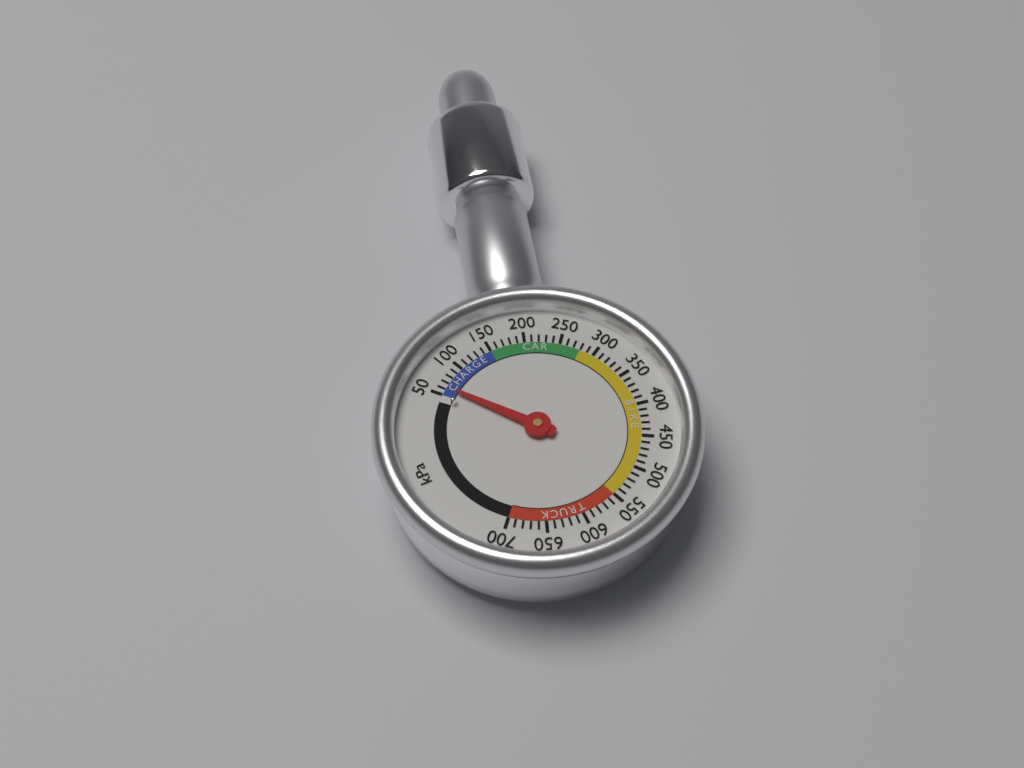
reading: 60 kPa
